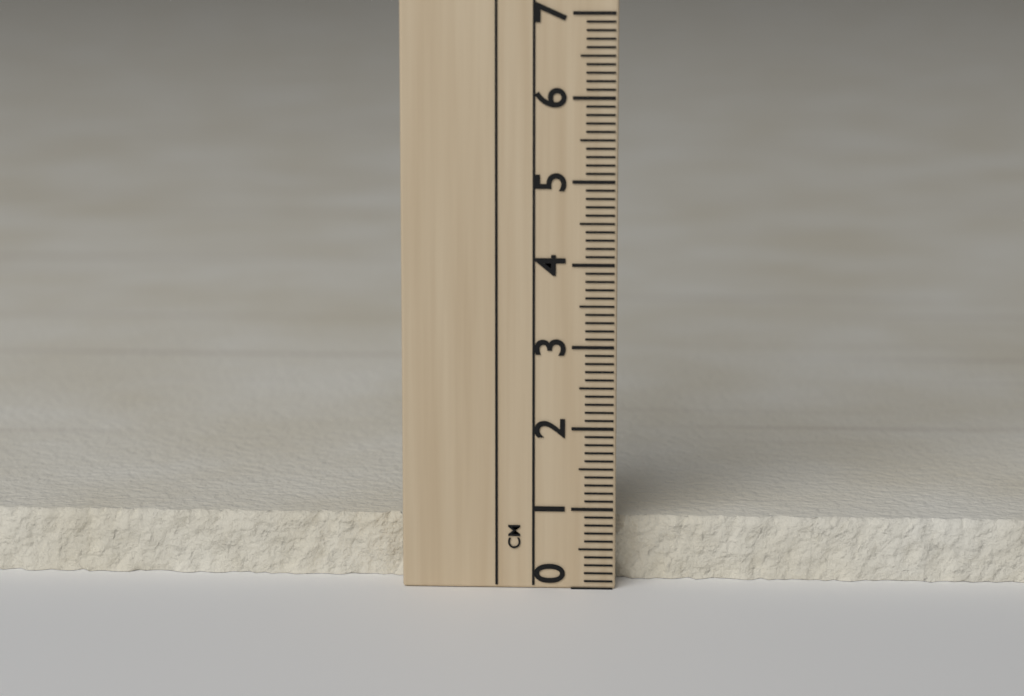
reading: 0.8 cm
